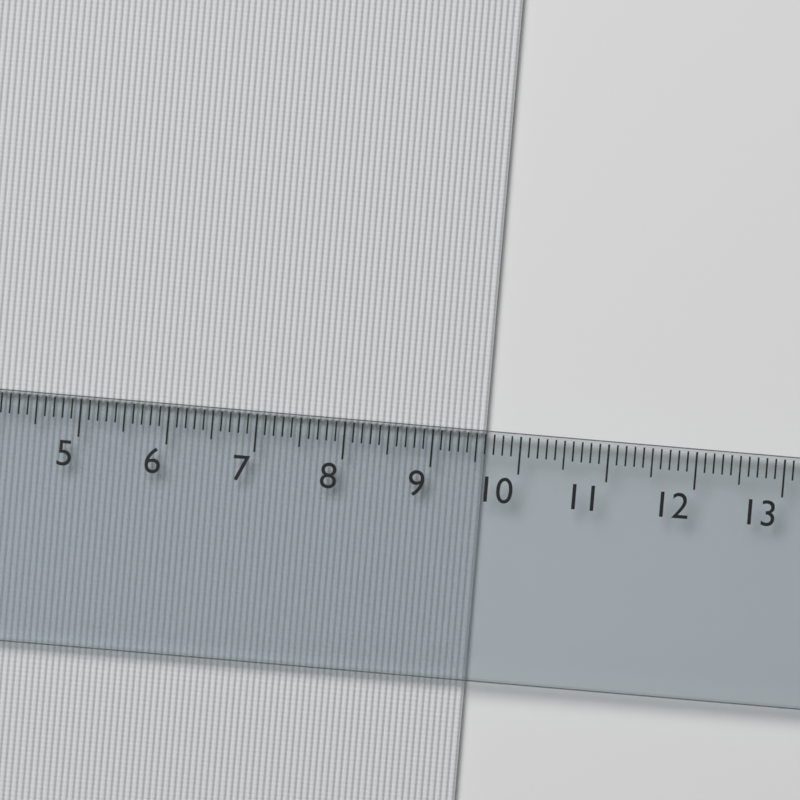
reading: 9.6 cm
